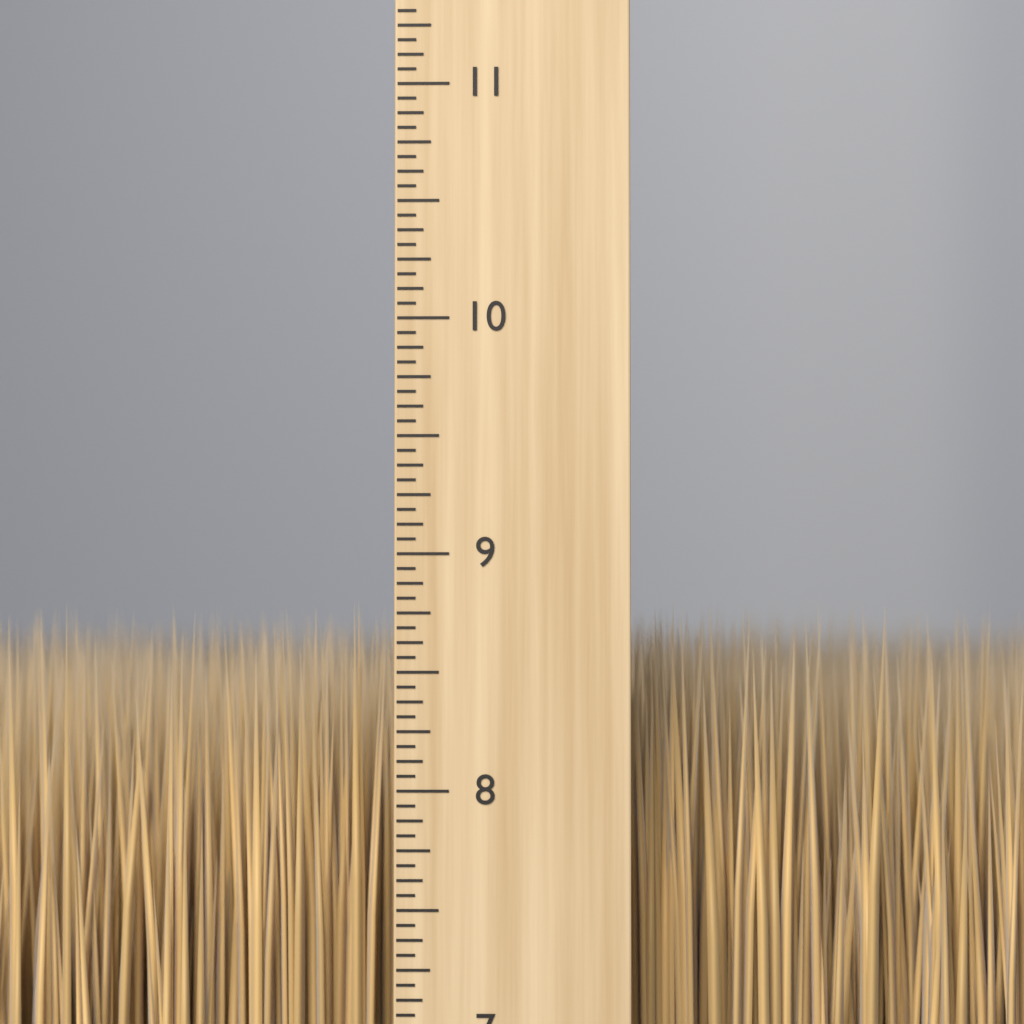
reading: 8.8125 inch
